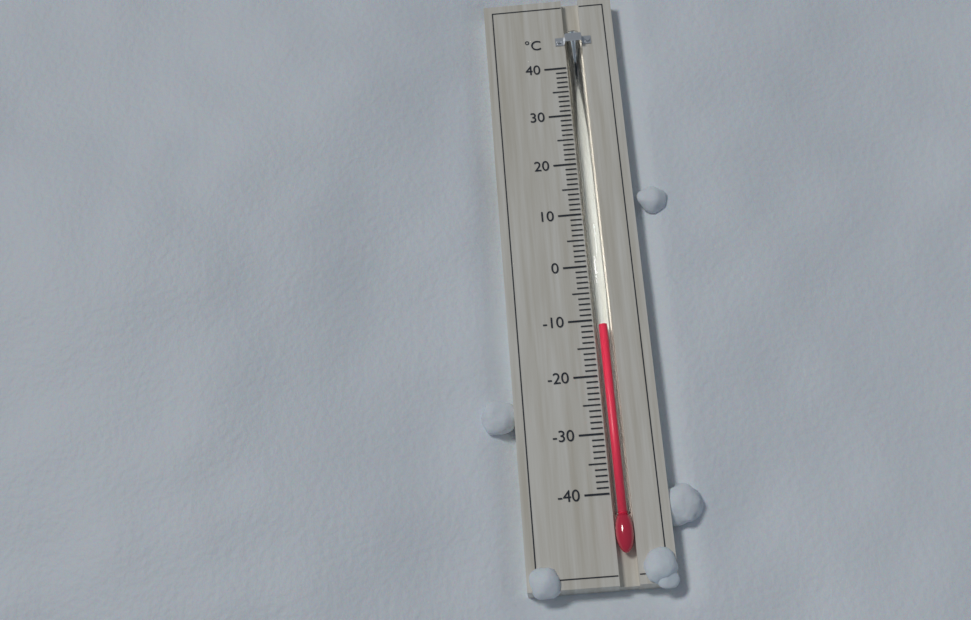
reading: -11 °C
